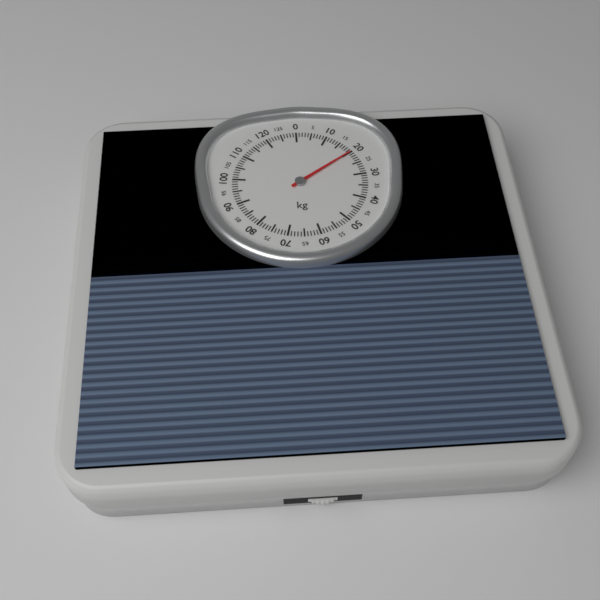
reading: 20 kg
